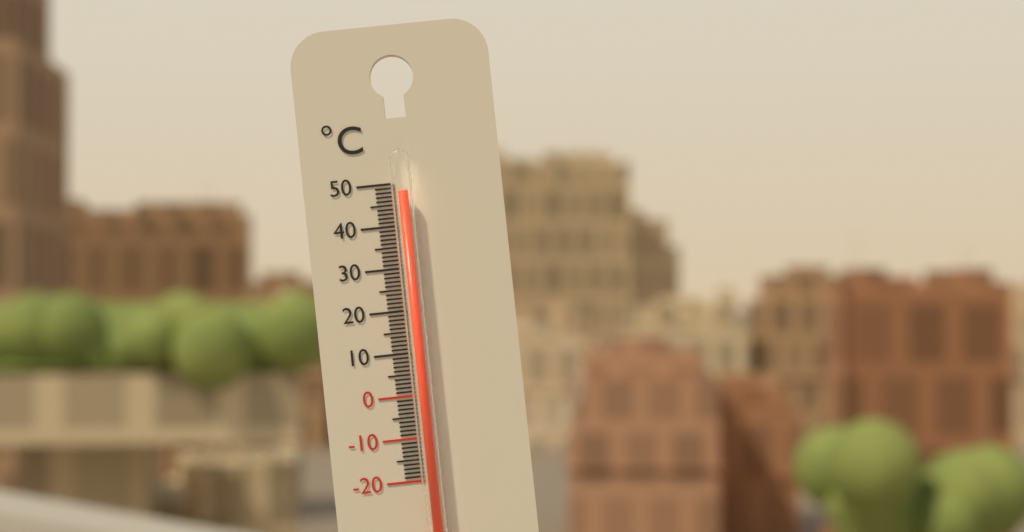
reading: 48 °C
